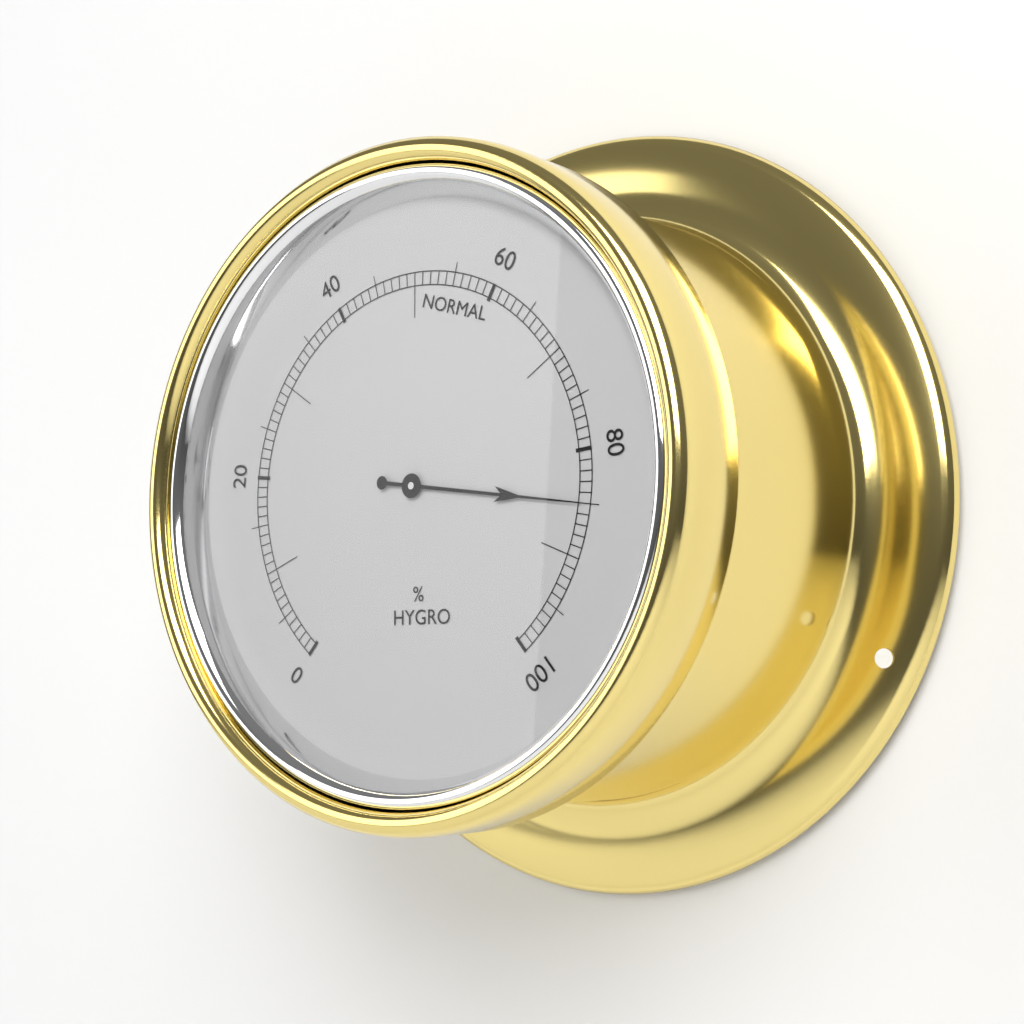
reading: 85 %
